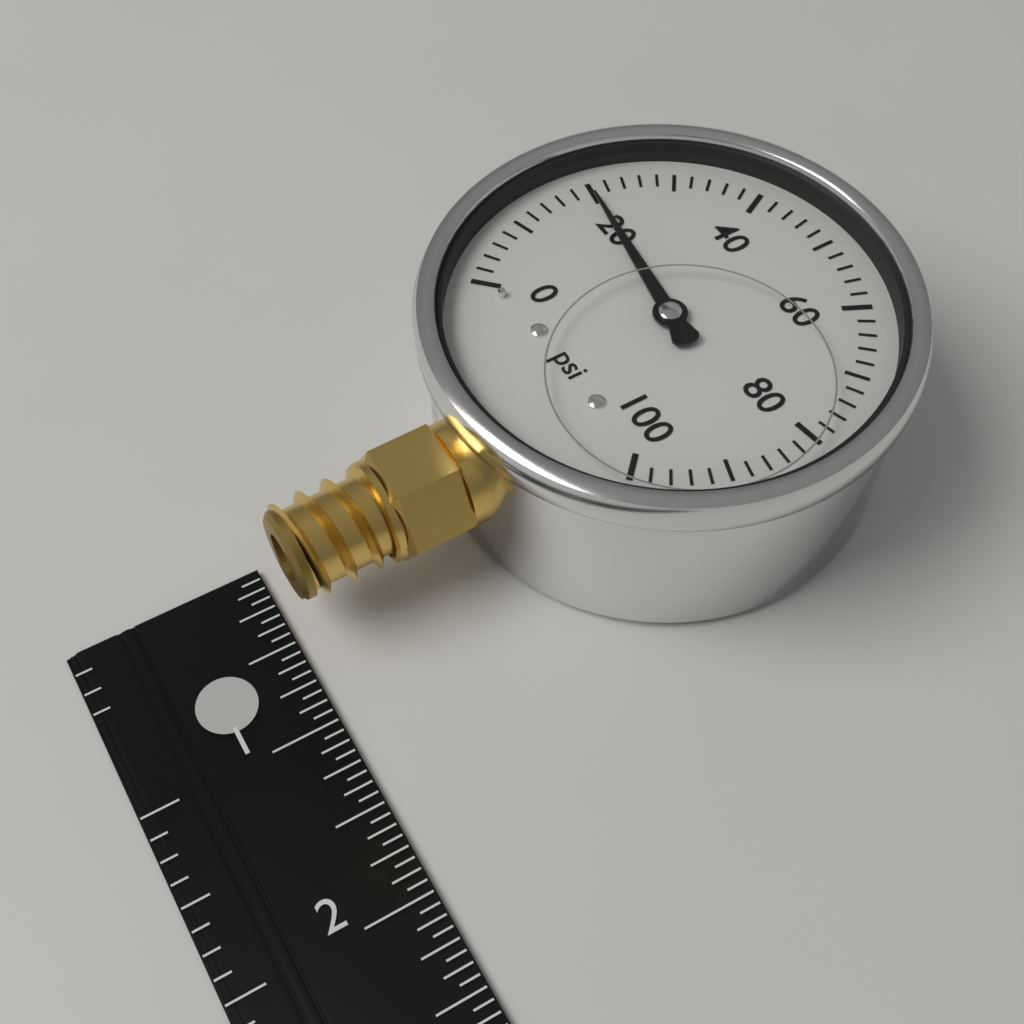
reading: 20 psi
